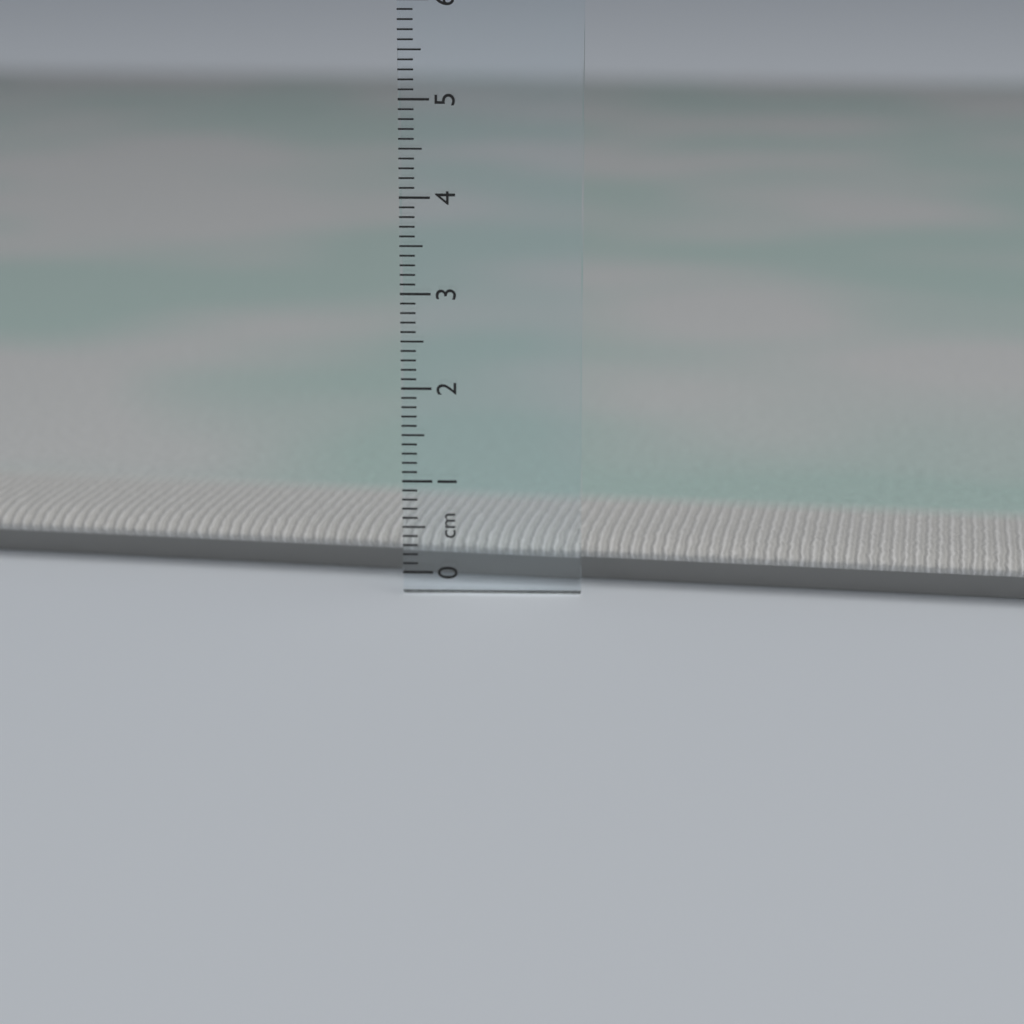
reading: 0.3 cm
